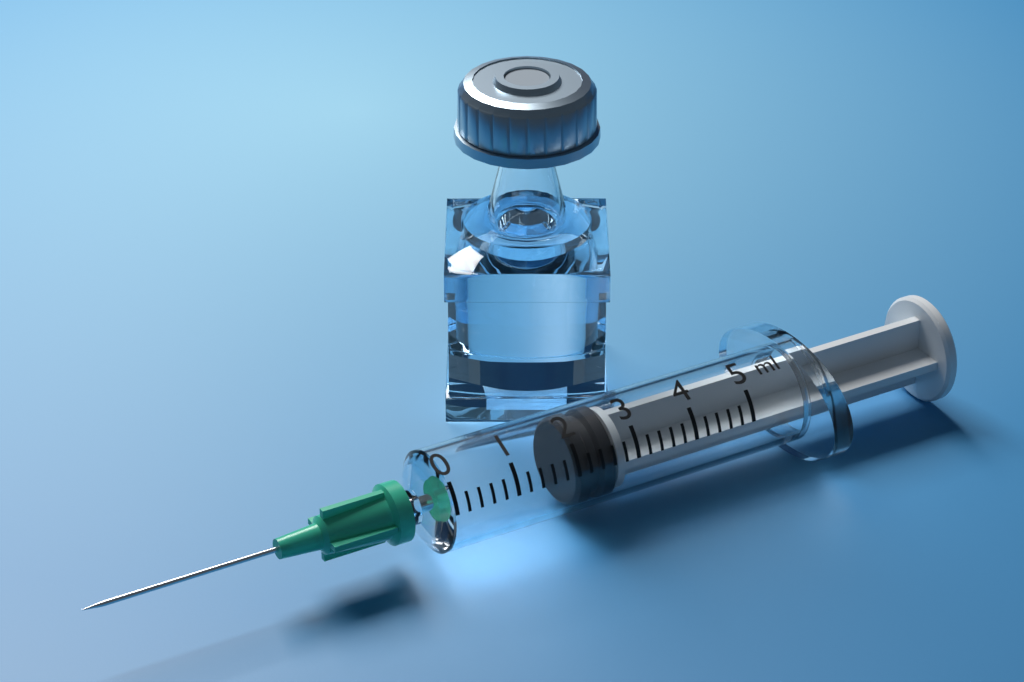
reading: 2.0 ml
